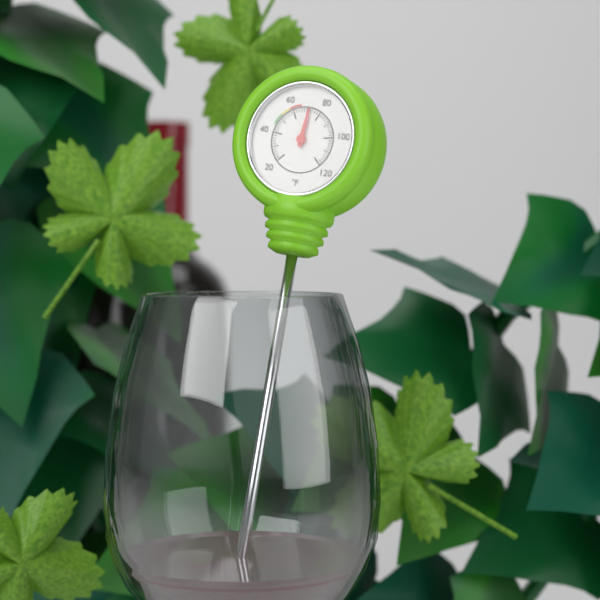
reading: 72 °F
